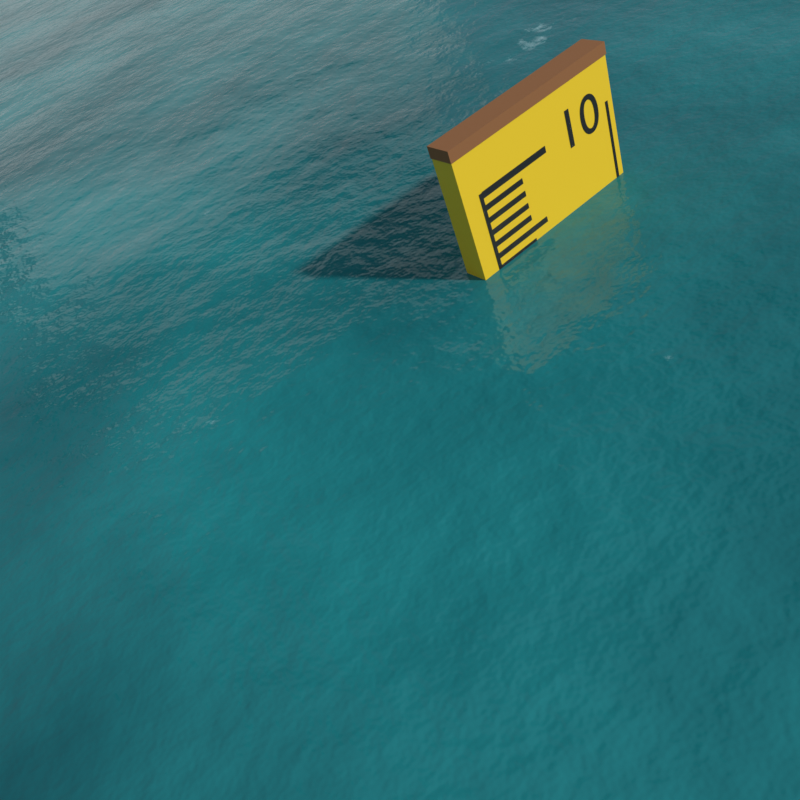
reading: 9.4 (no unit)
